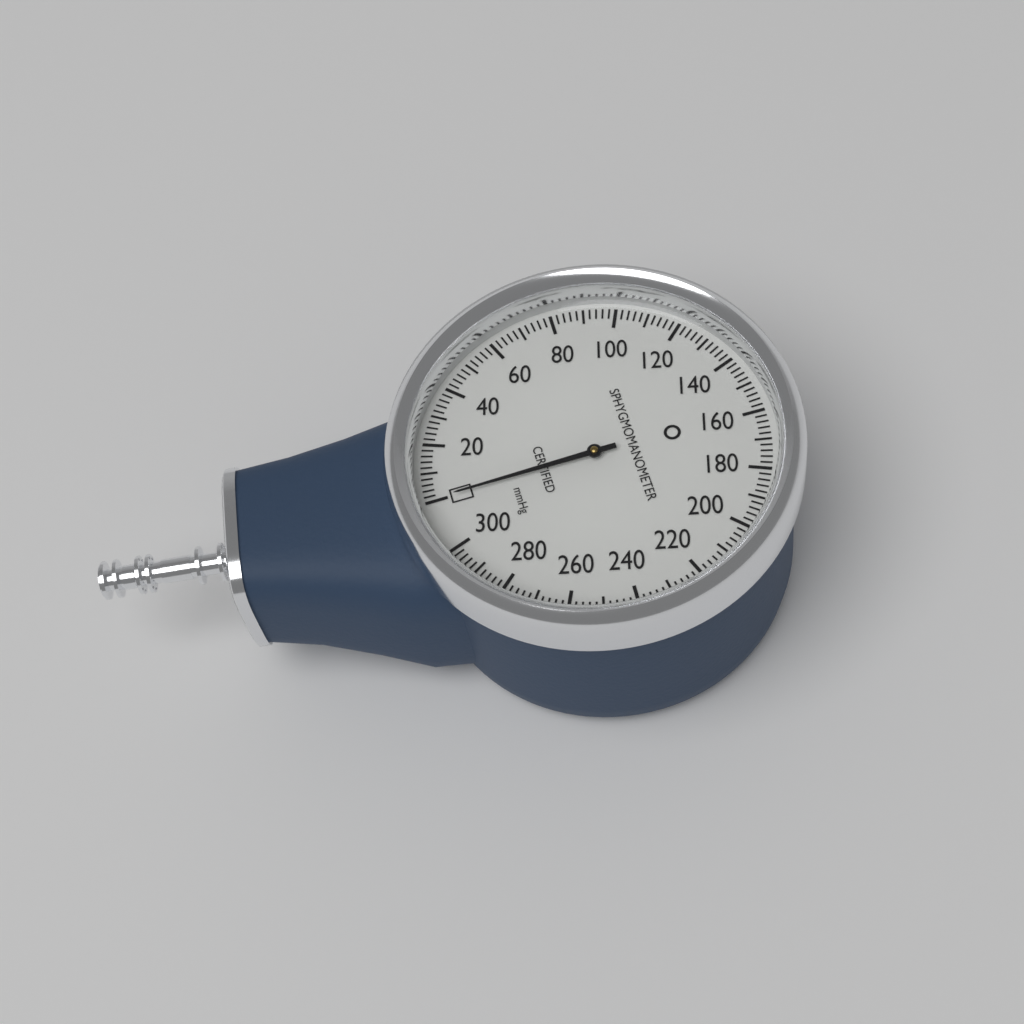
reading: 0 mmHg
